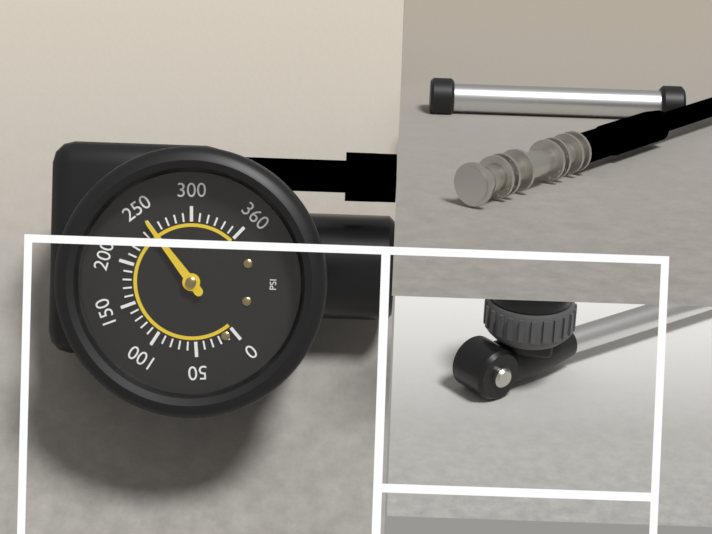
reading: 250 psi
